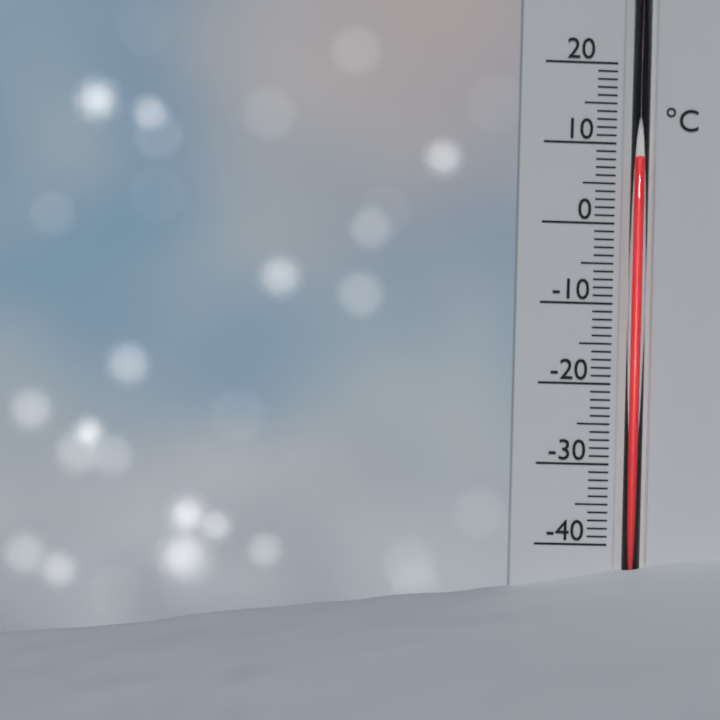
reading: 8 °C
